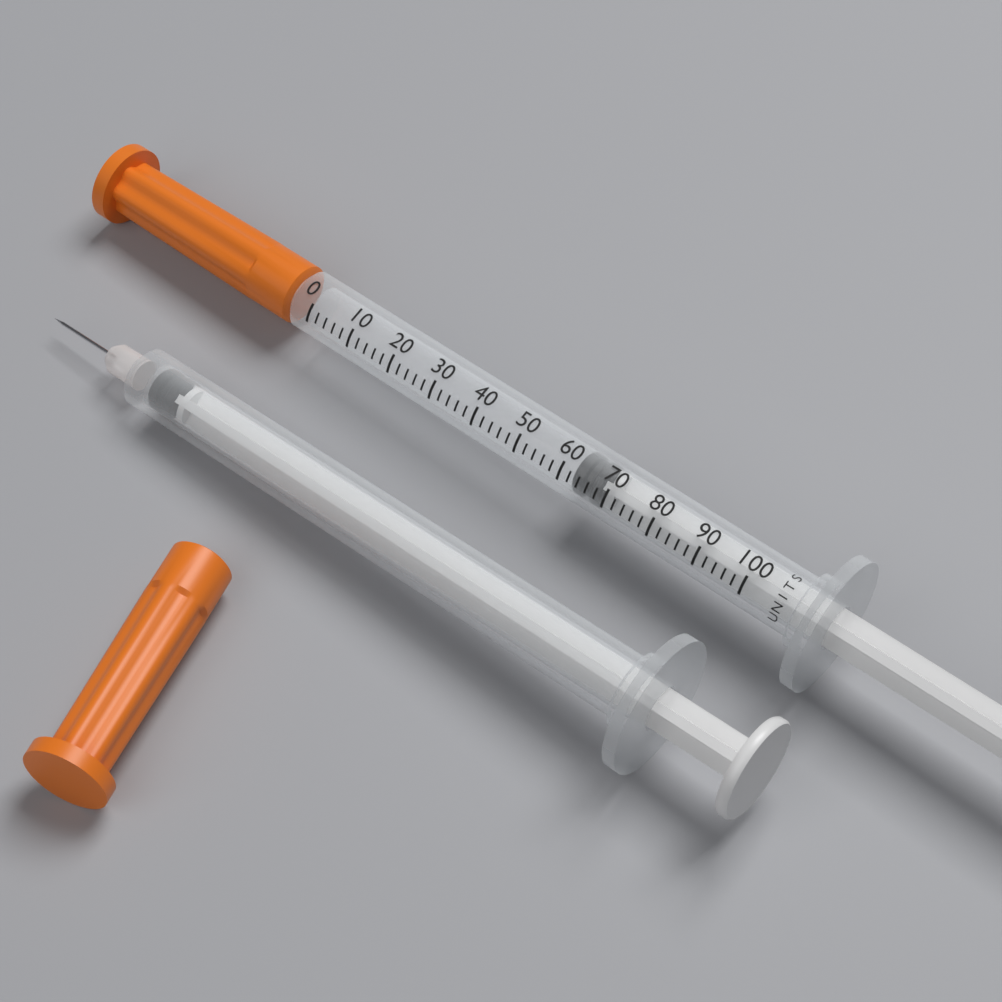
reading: 62 units
